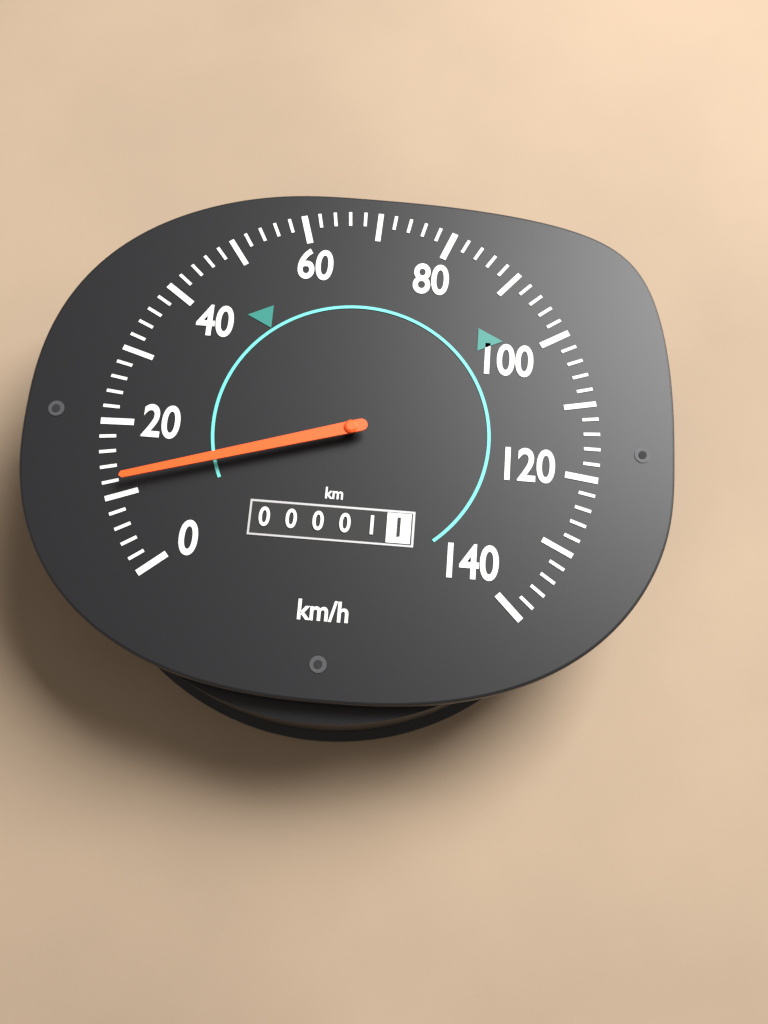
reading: 12 km/h
